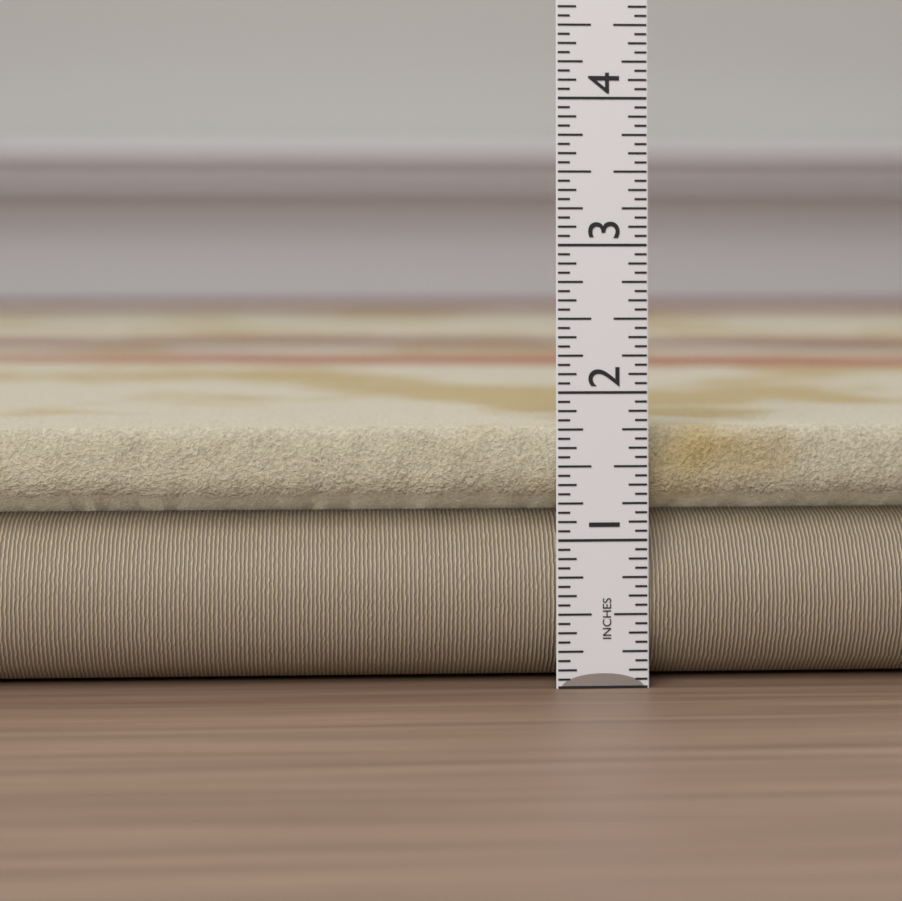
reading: 1.7500 in
